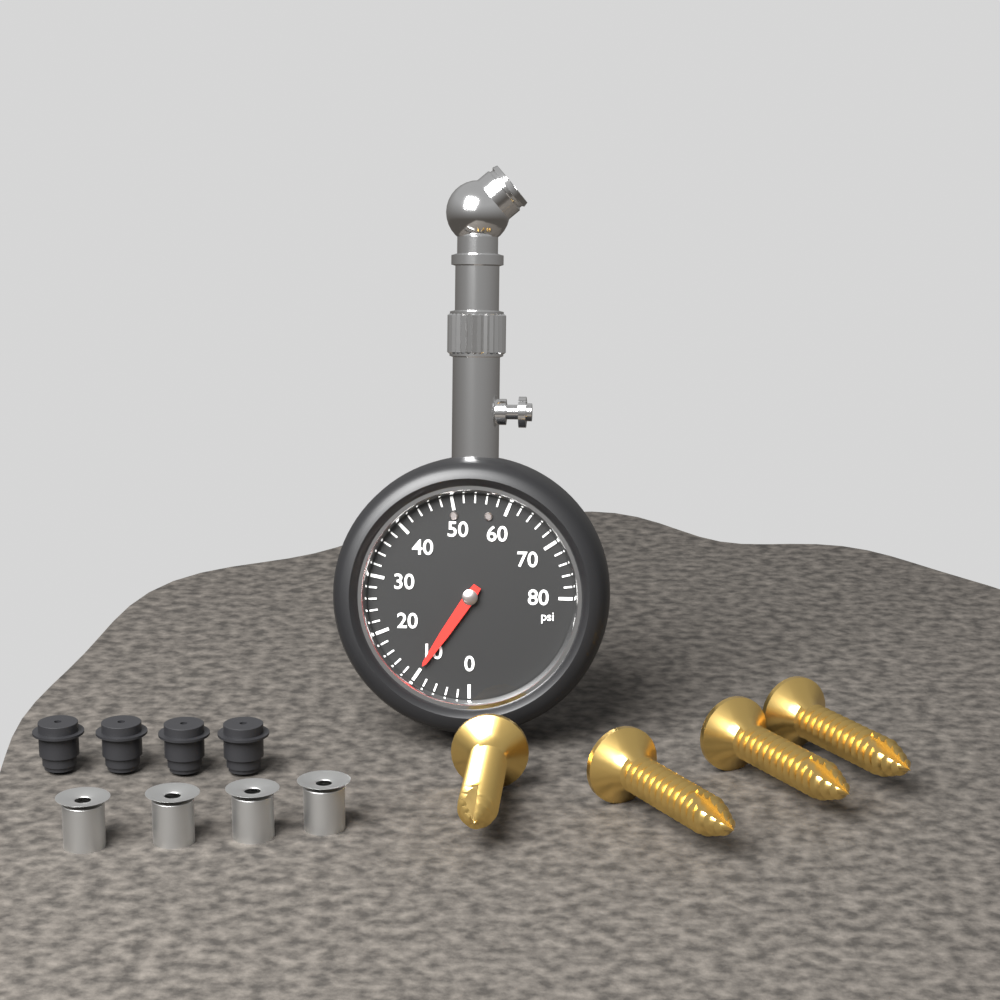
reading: 10 psi
